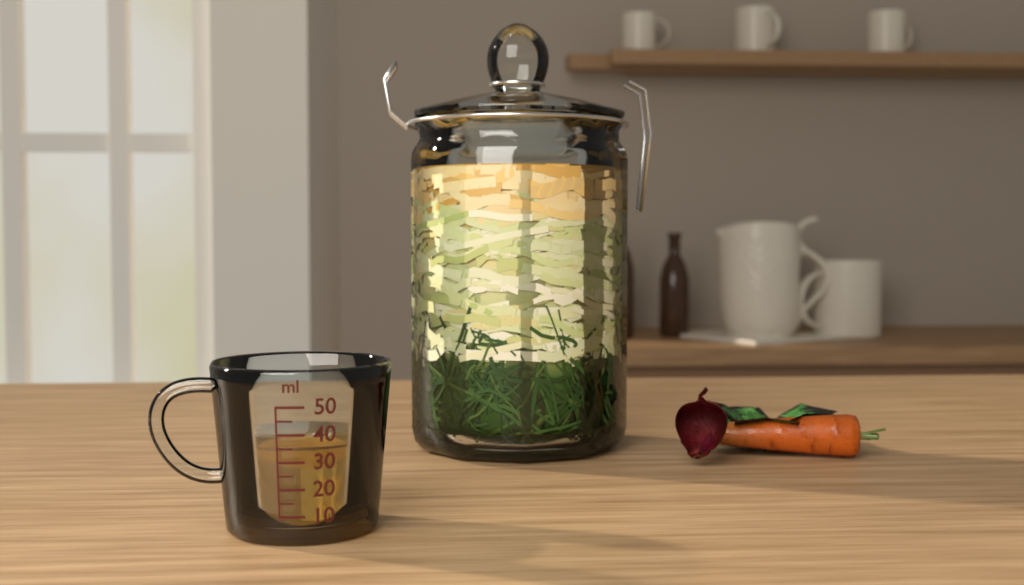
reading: 35 ml
